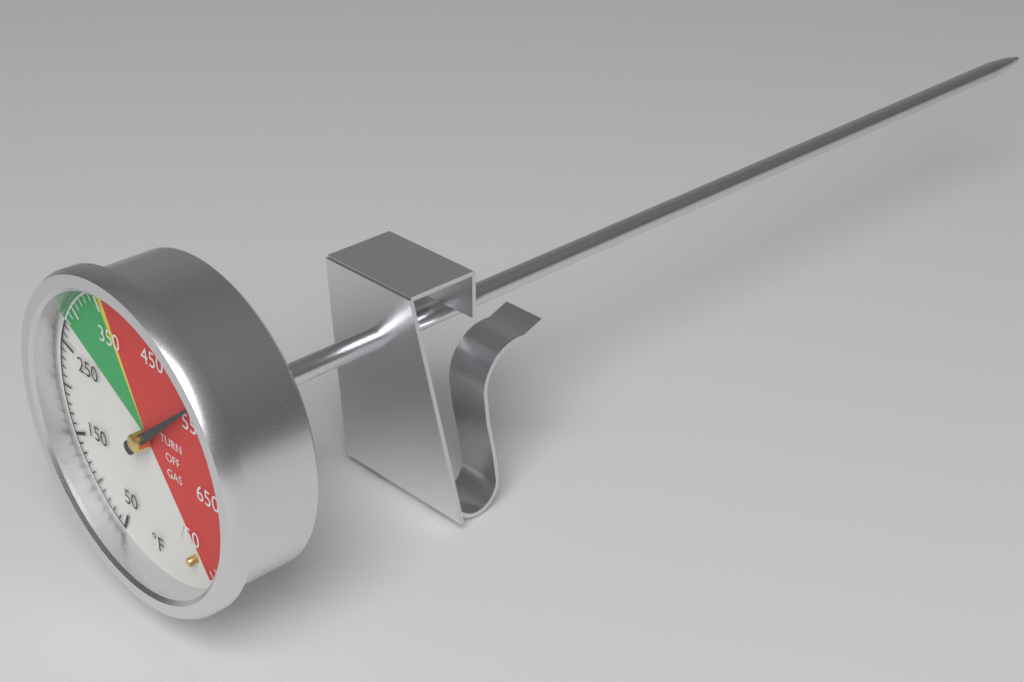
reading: 530 °F
